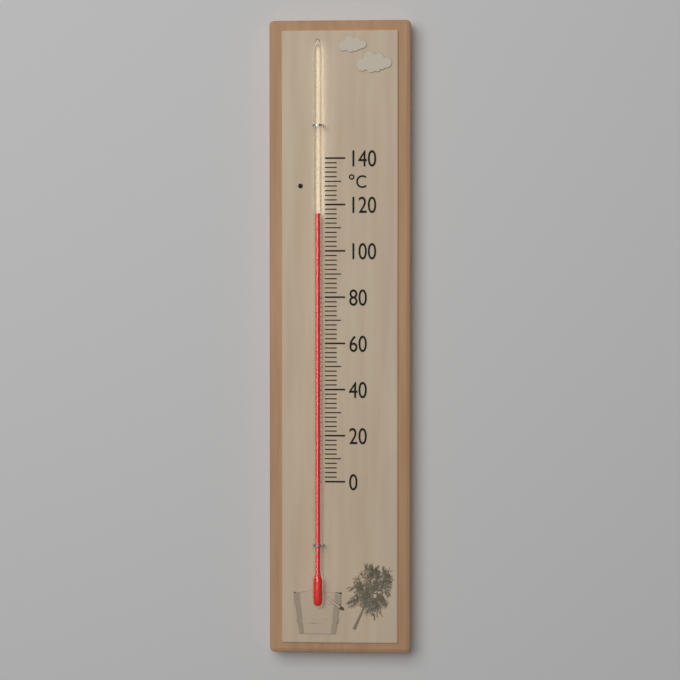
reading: 116 °C
